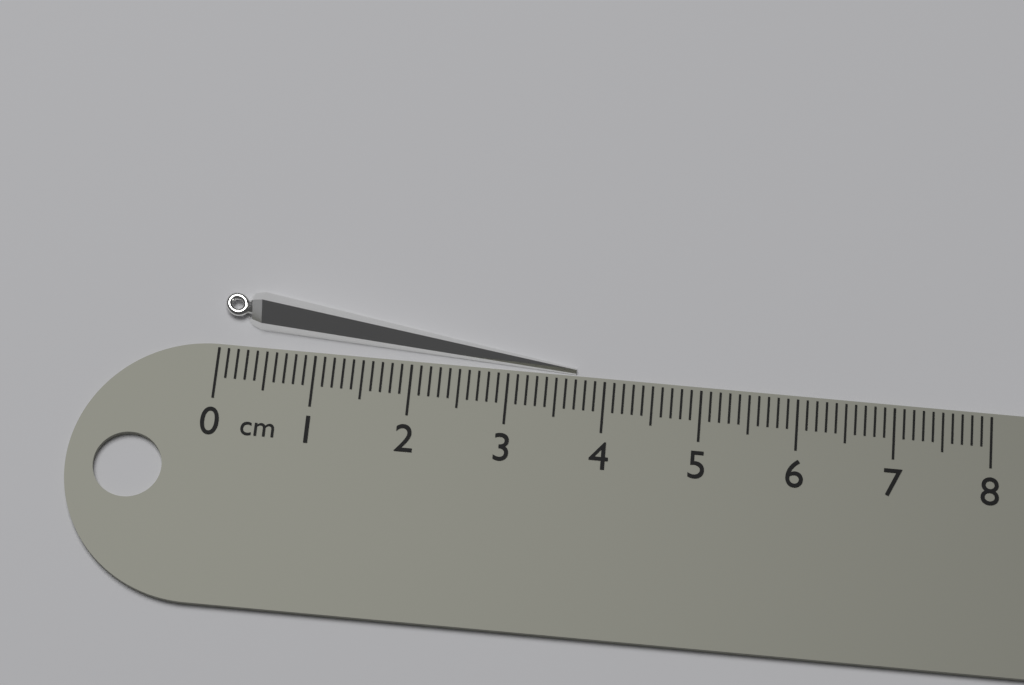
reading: 3.7 cm
